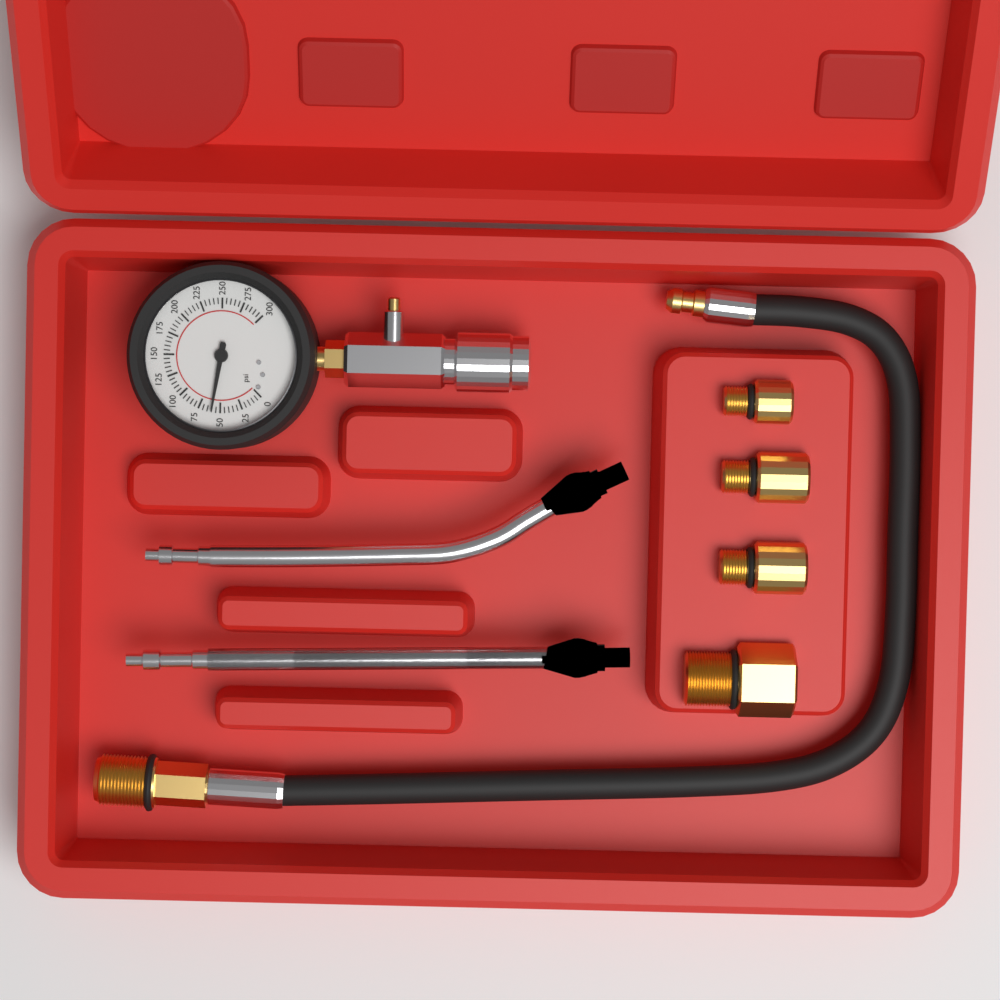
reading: 60 psi
